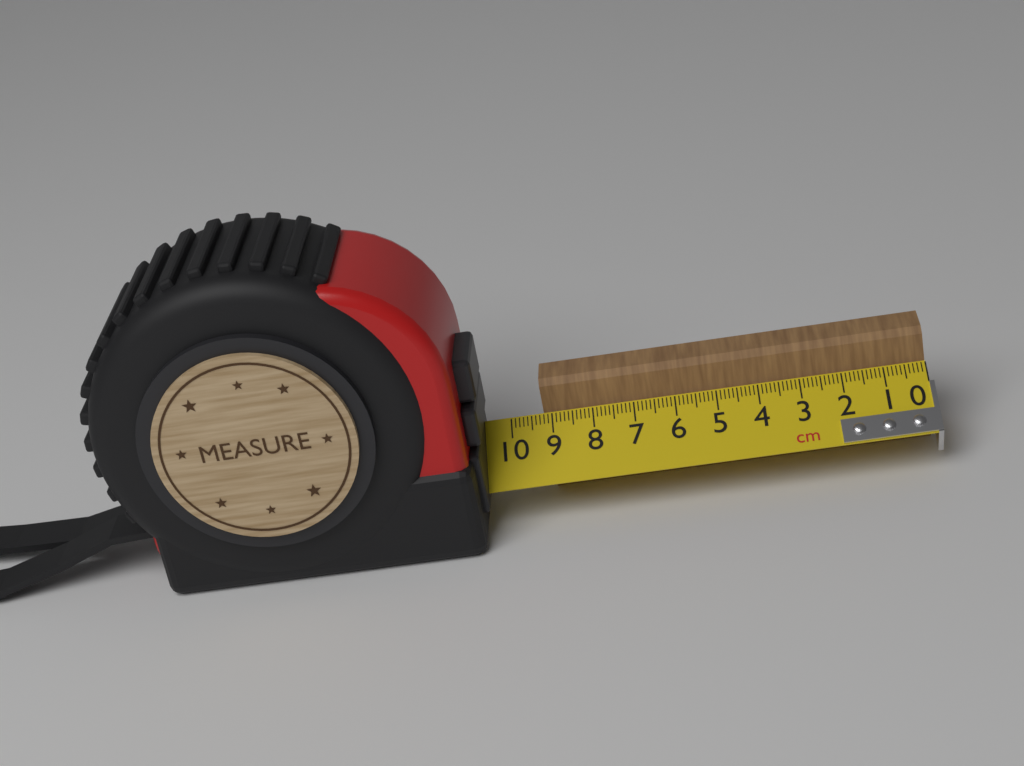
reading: 9.2 cm
